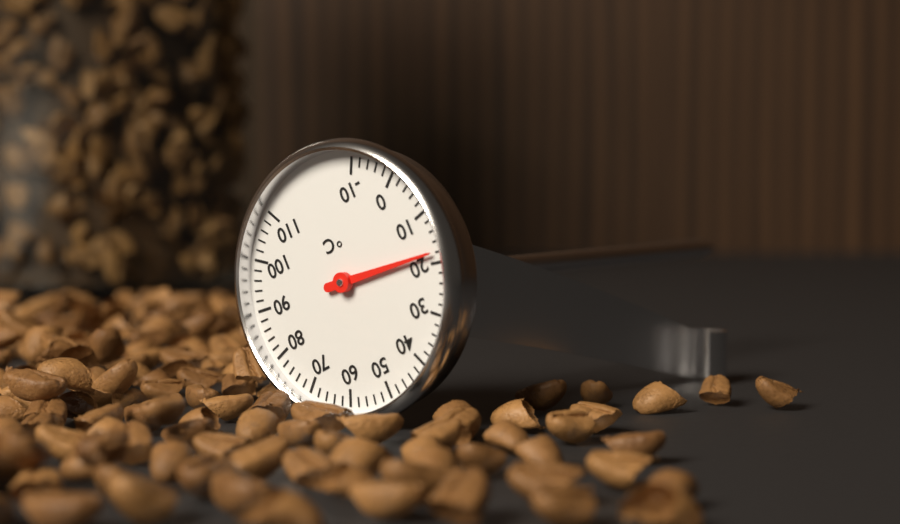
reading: 18 °C
